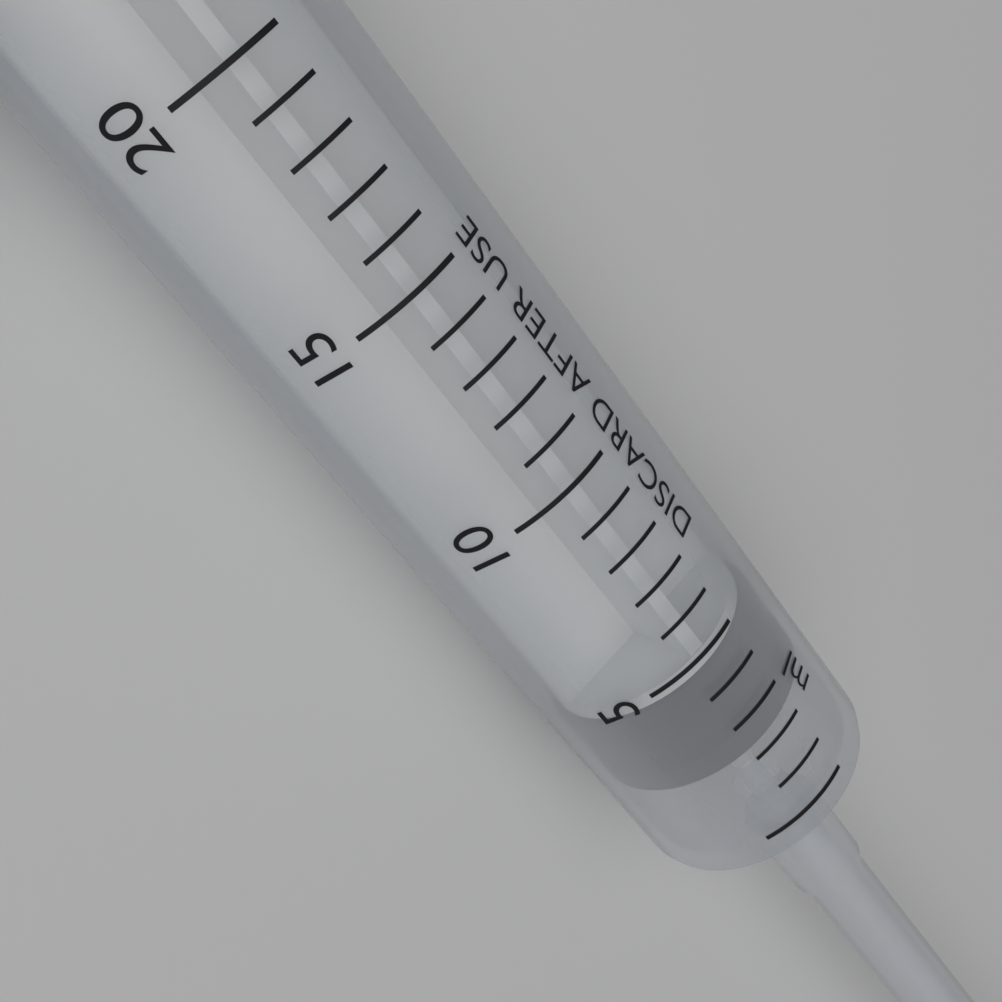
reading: 2 ml
